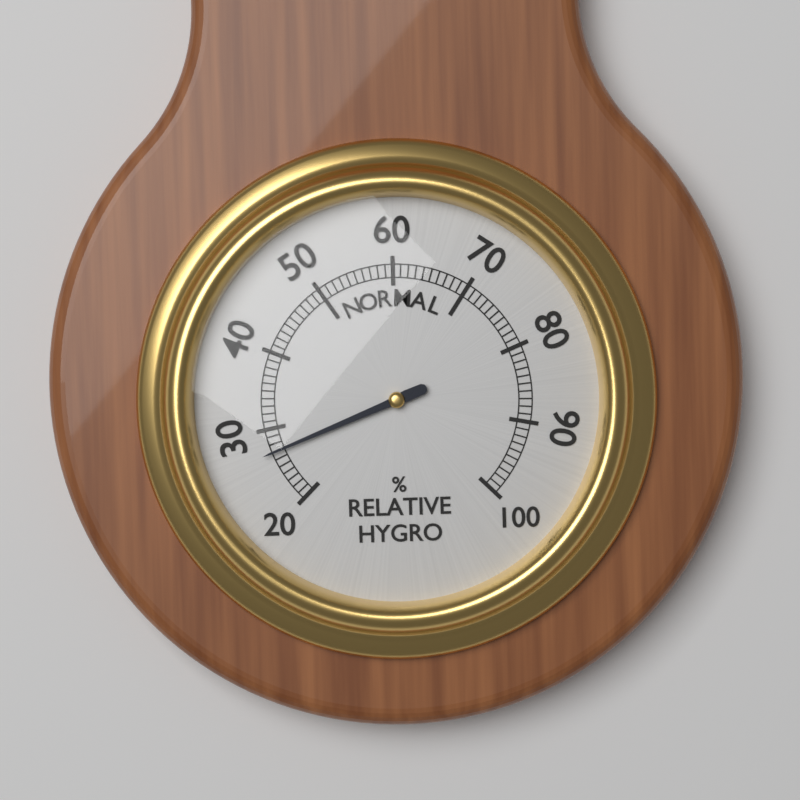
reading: 27 %
